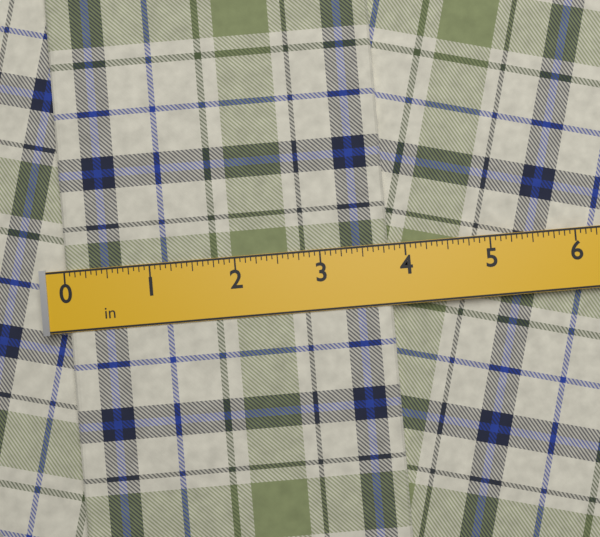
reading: 3.8125 in
